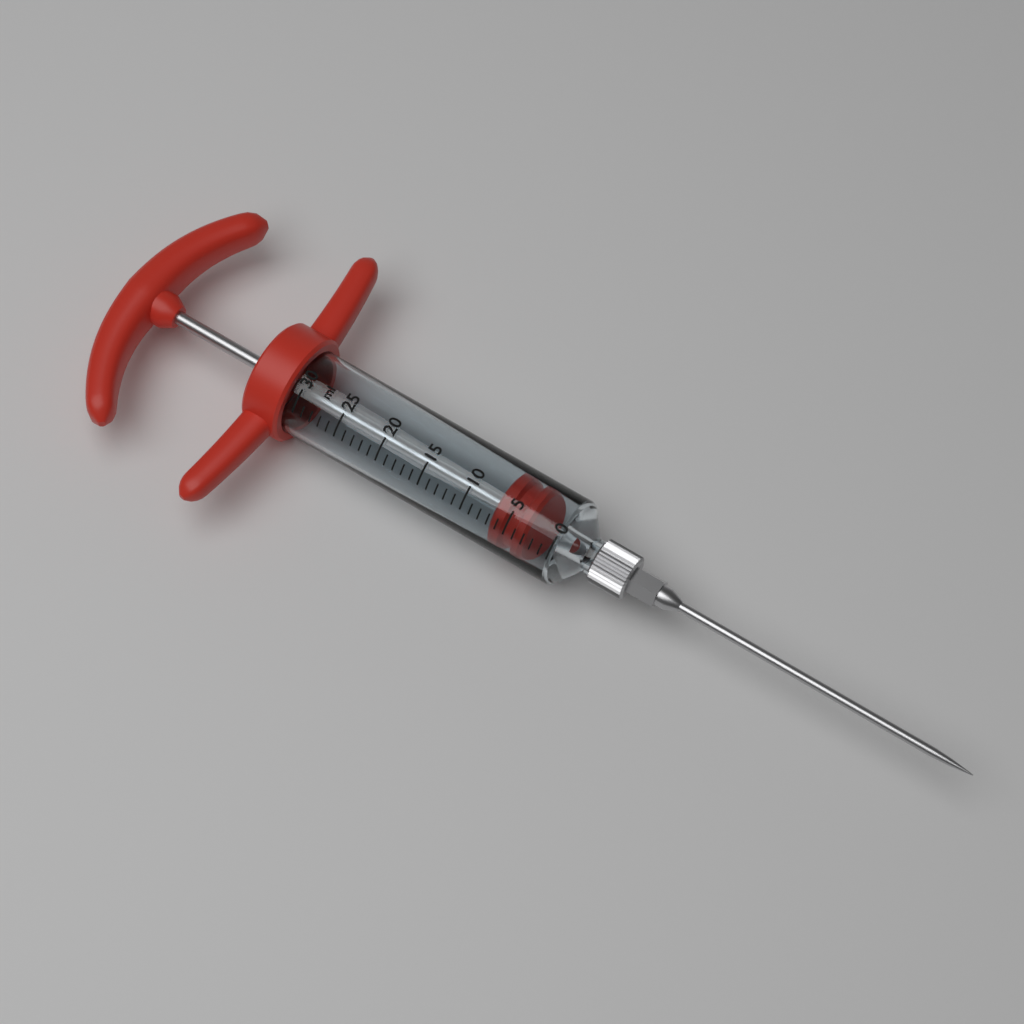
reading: 3 ml
